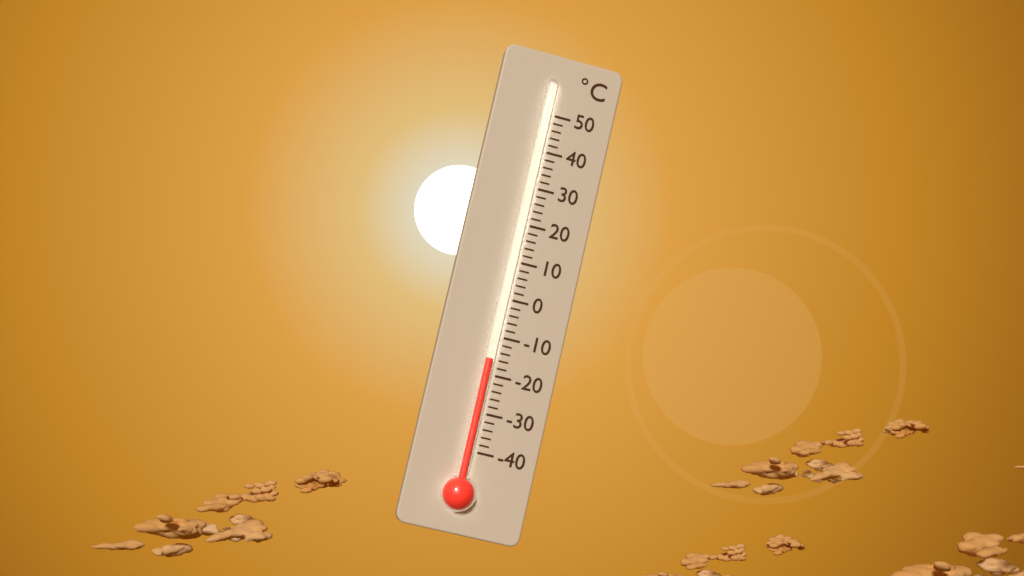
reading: -16 °C
